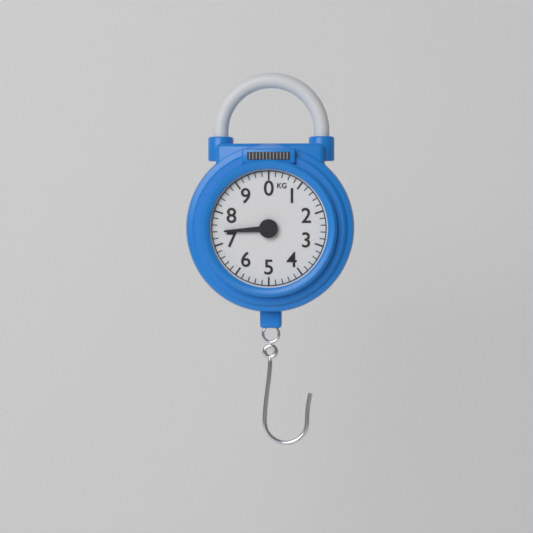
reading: 7.4 kg
